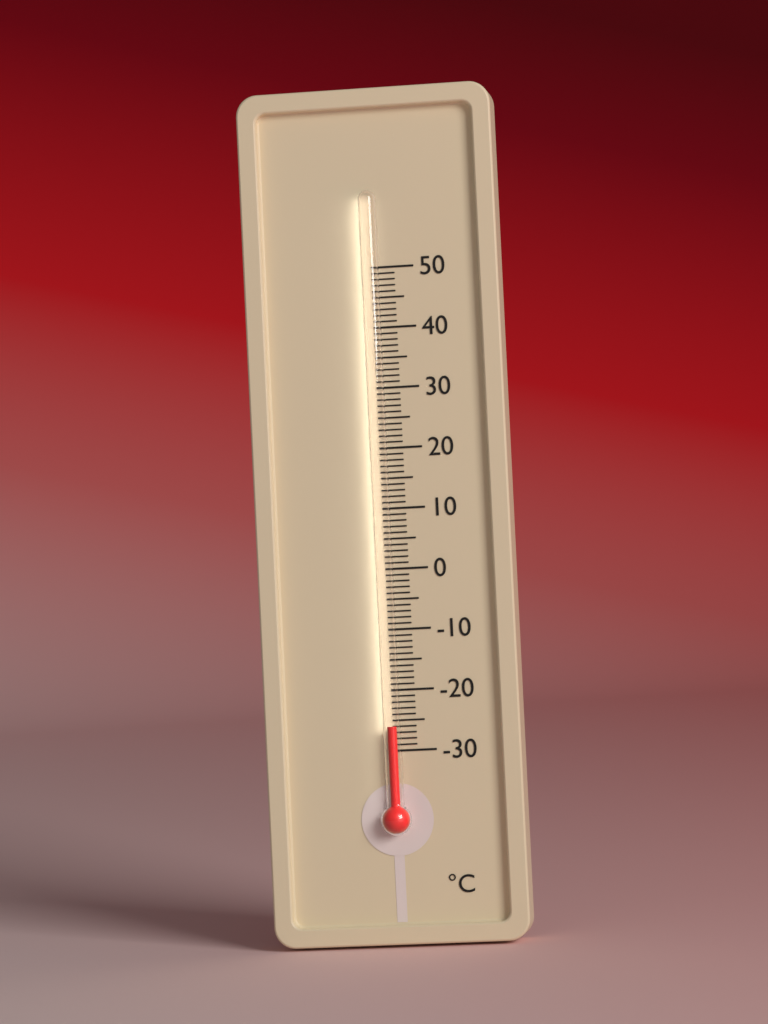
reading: -26 °C
